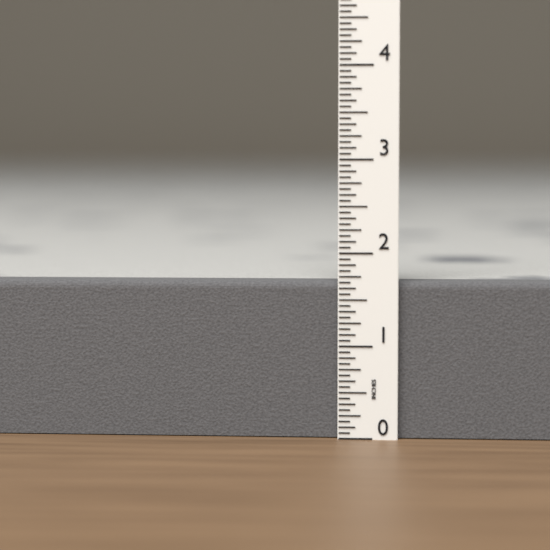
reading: 1.6875 in
